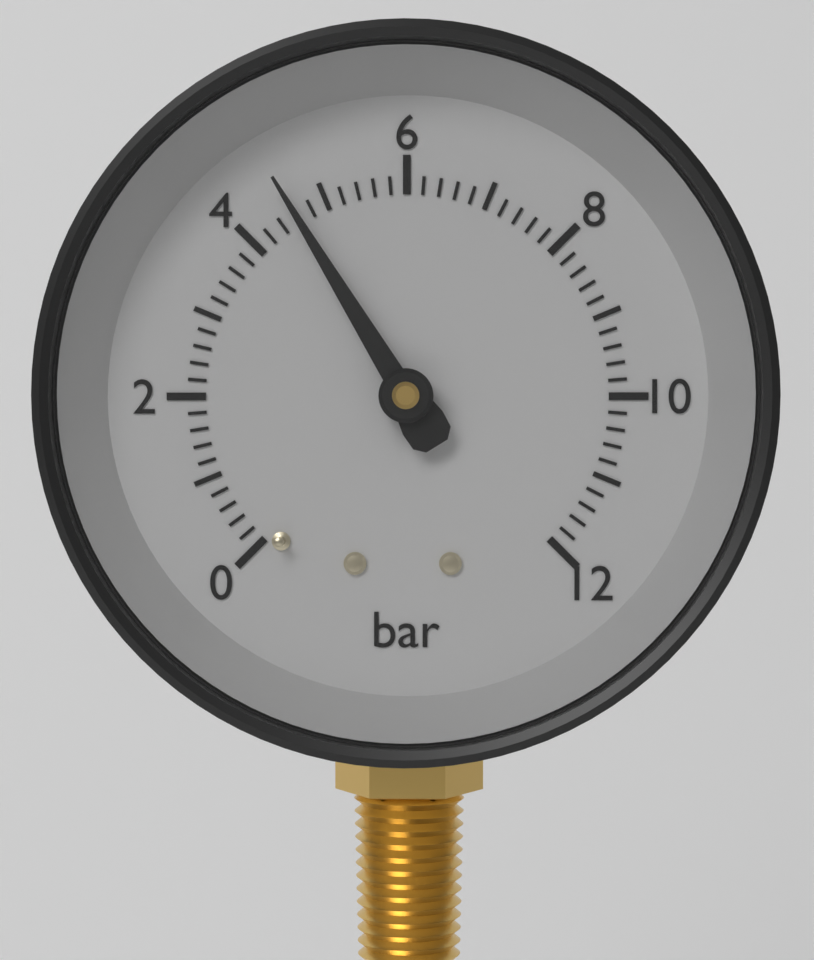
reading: 4.6 bar
